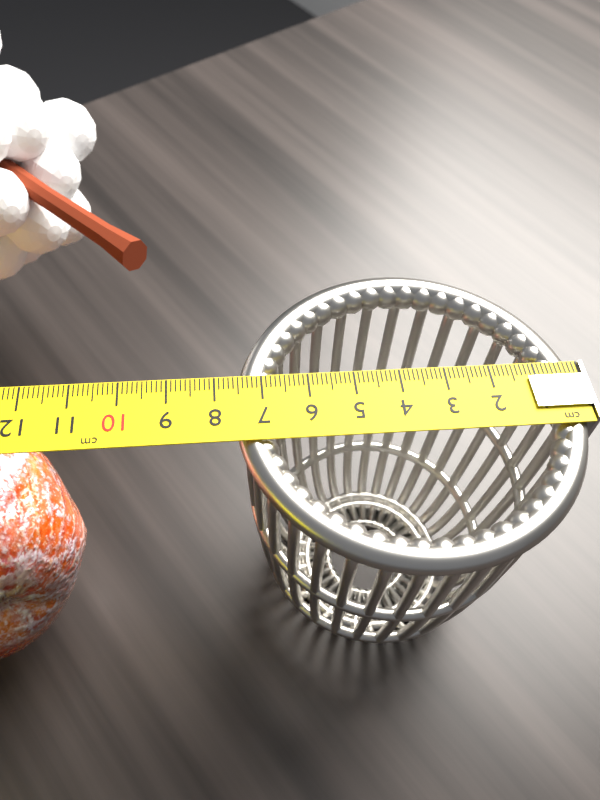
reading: 7.6 cm
